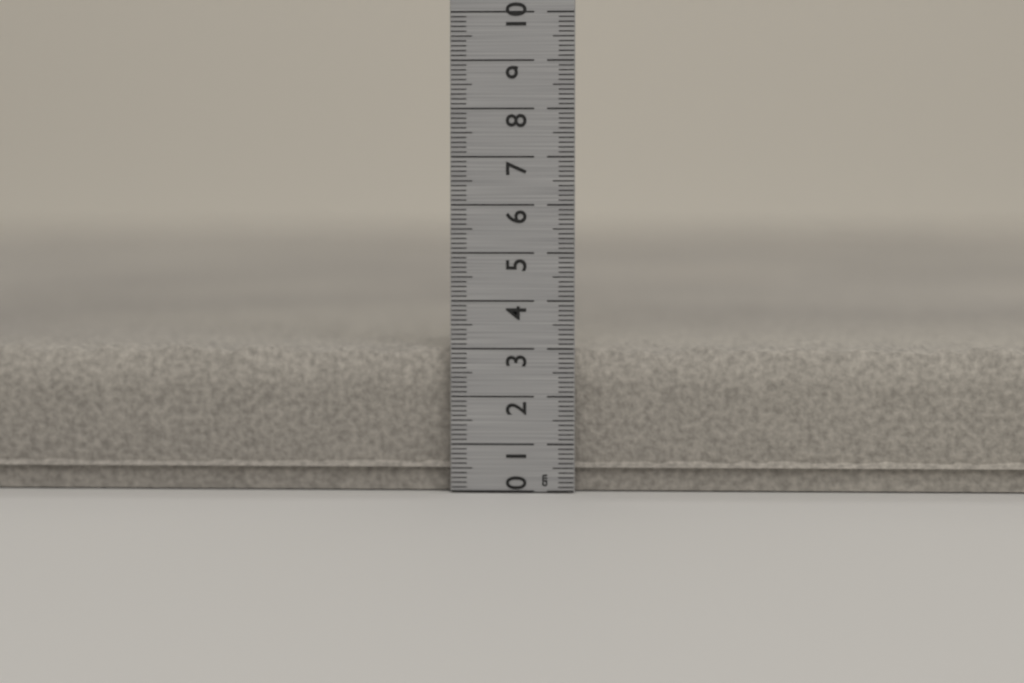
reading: 3.1 cm
